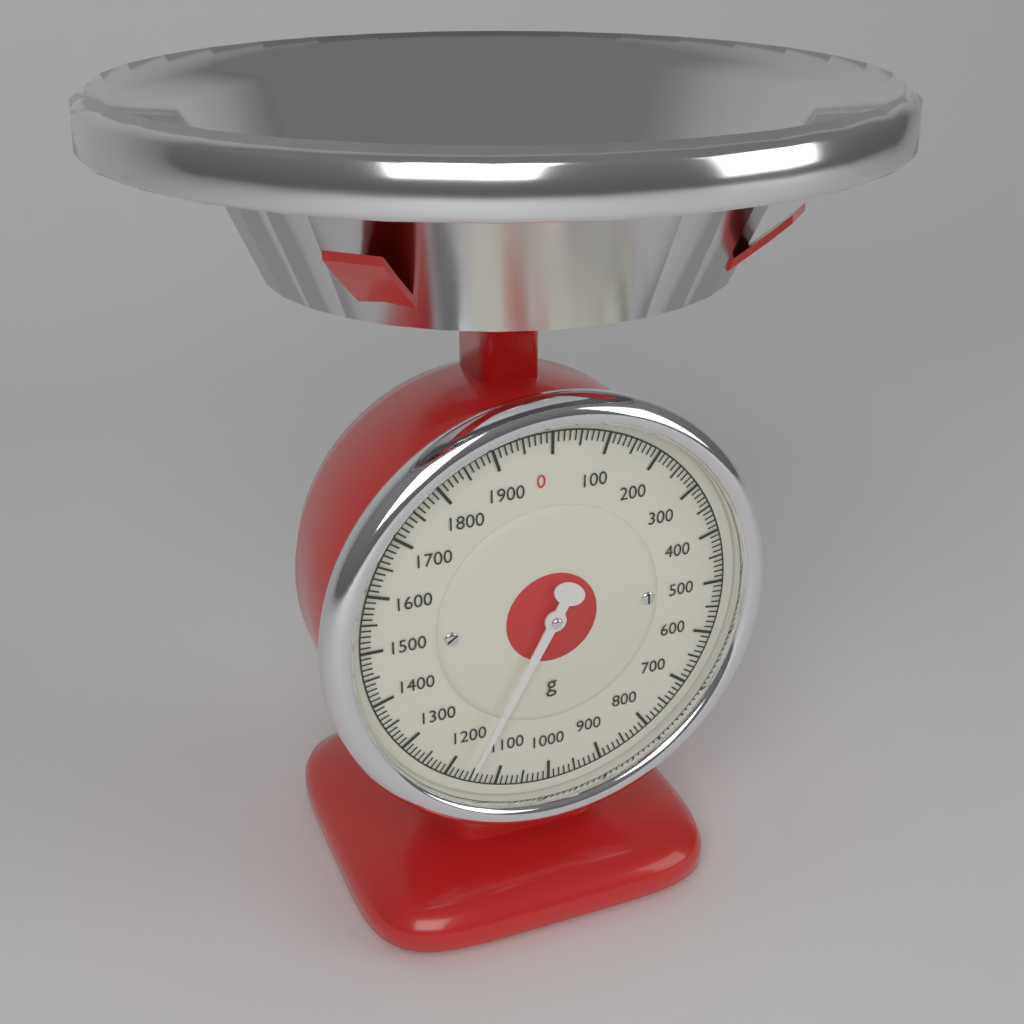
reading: 1160 g
